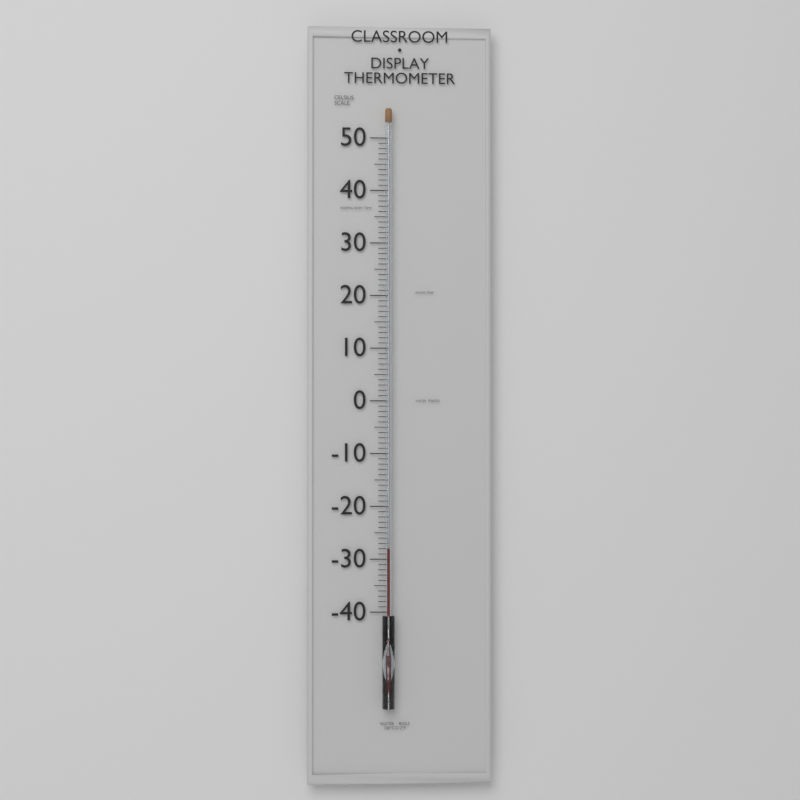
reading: -28 °C
